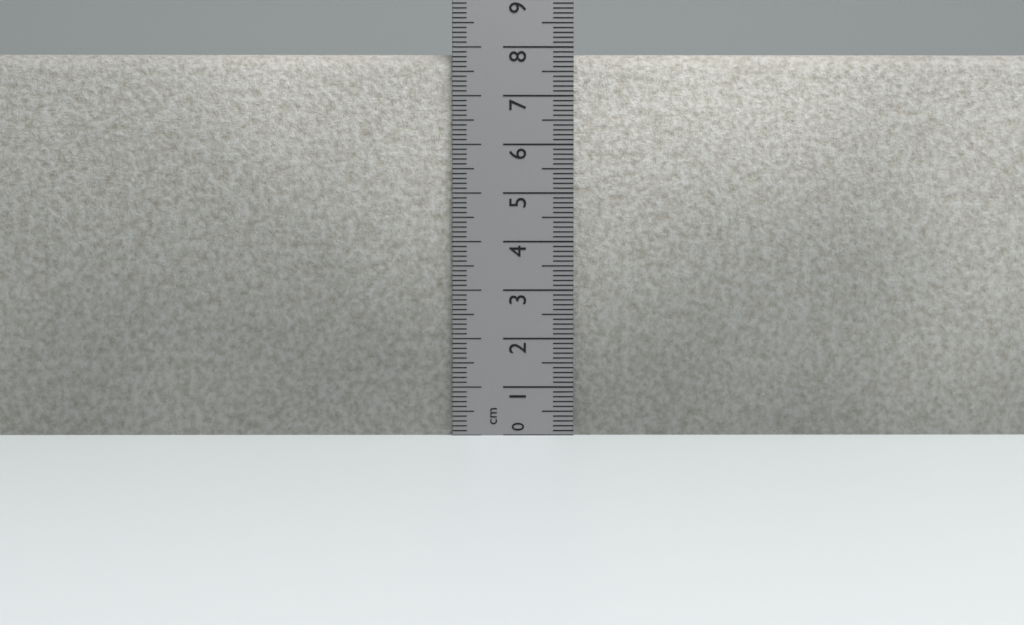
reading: 7.9 cm
